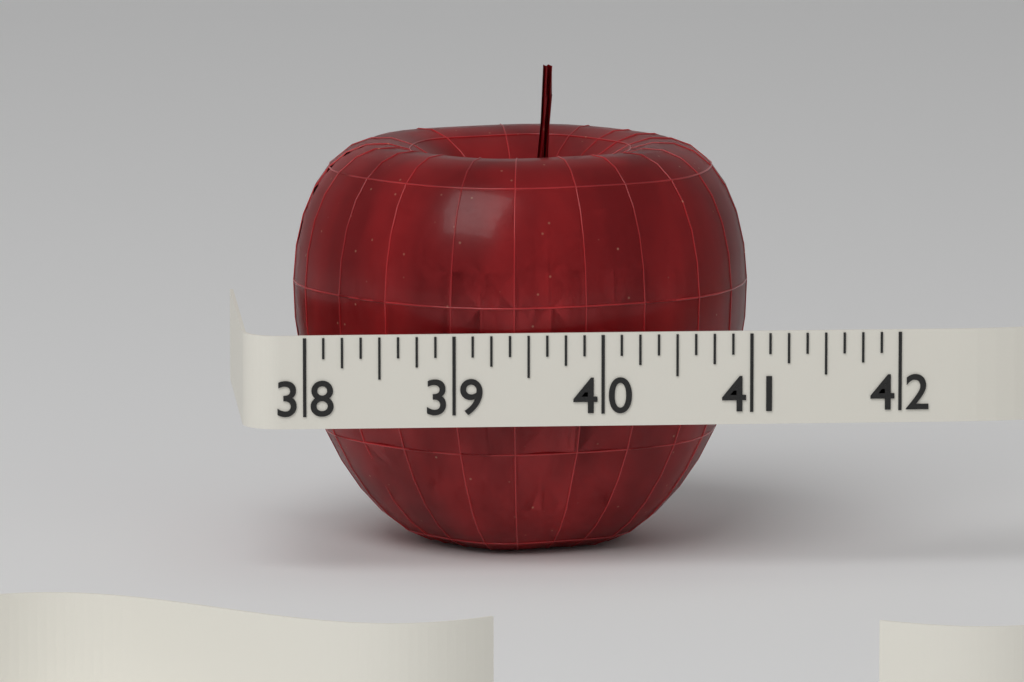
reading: 41.125 (no unit)
